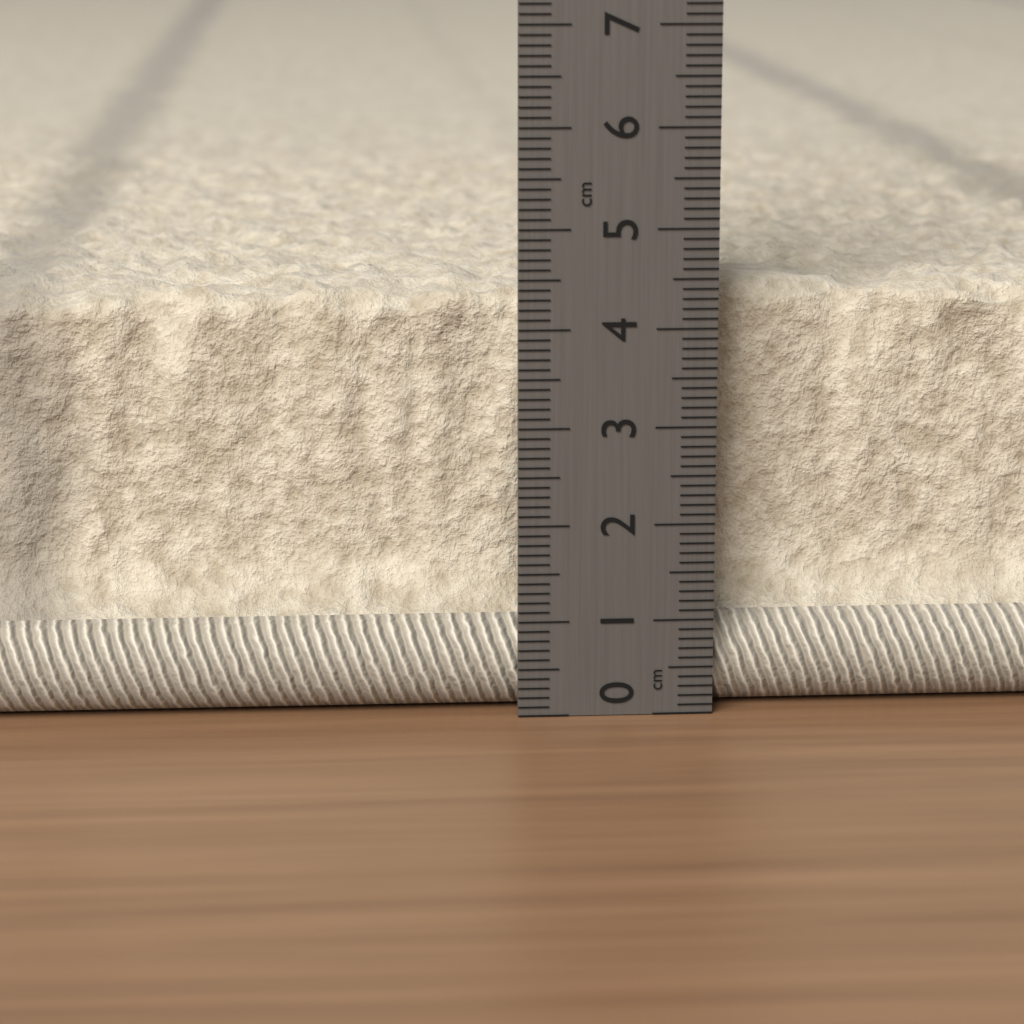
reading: 4.4 cm
